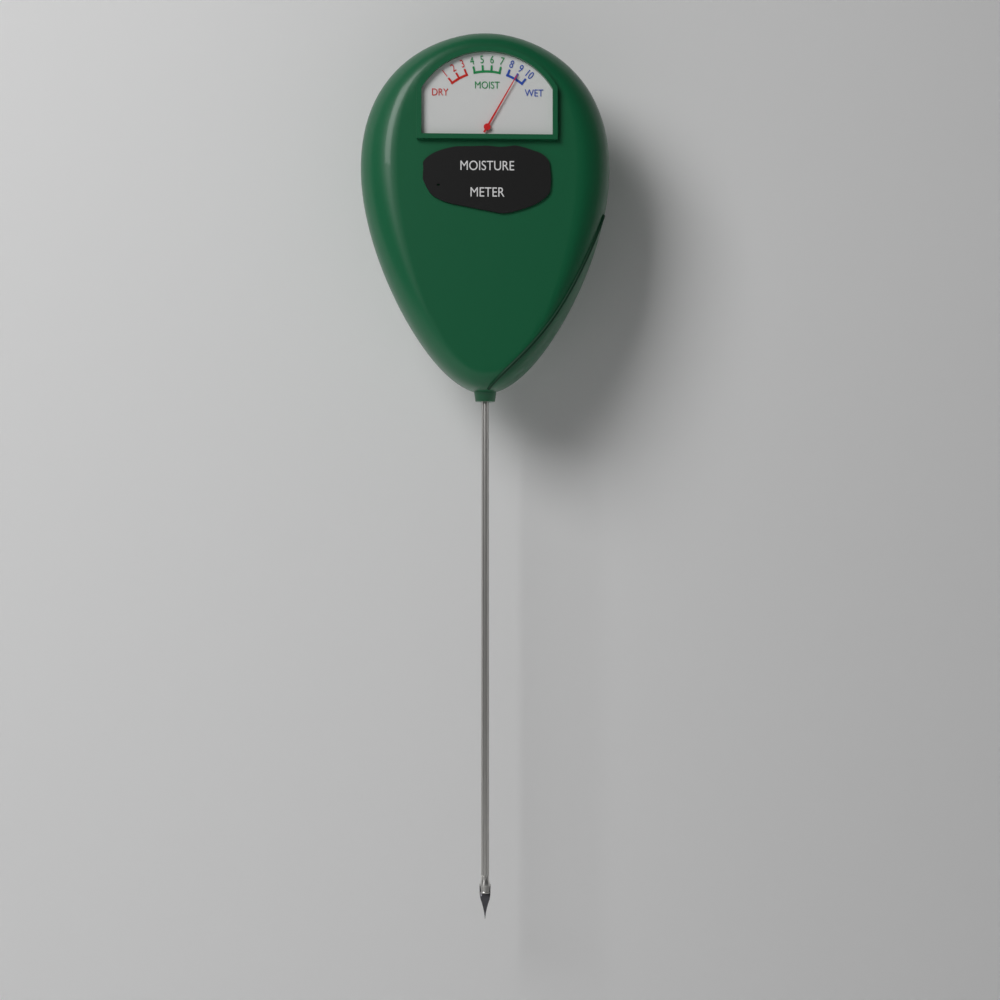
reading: 9 (no unit)
